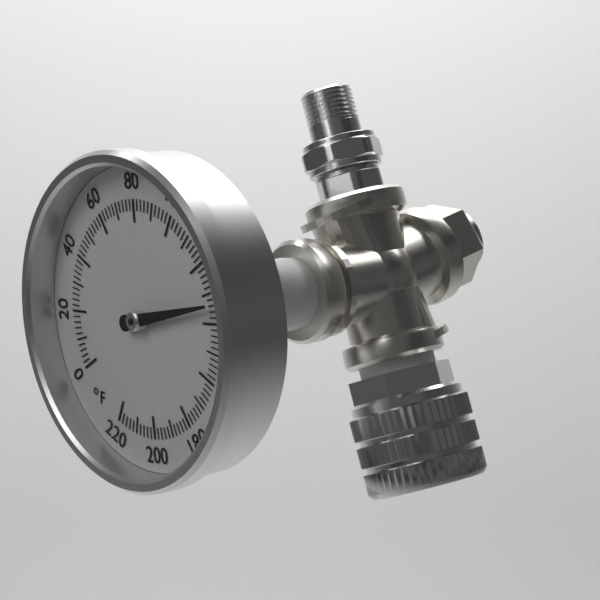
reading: 134 °F
